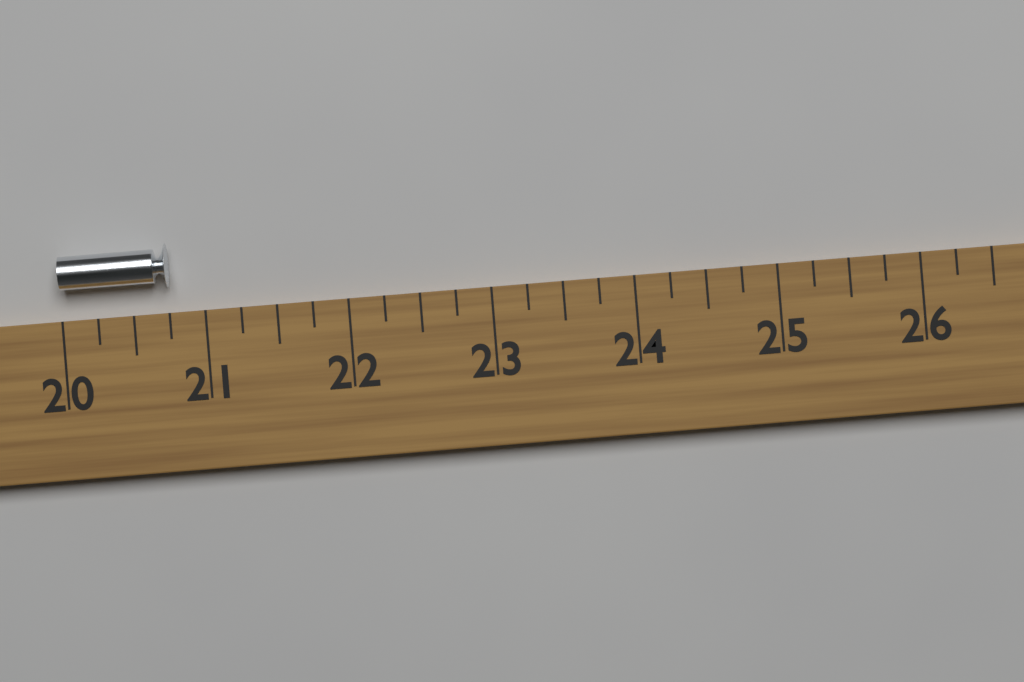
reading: 20.75 (no unit)
